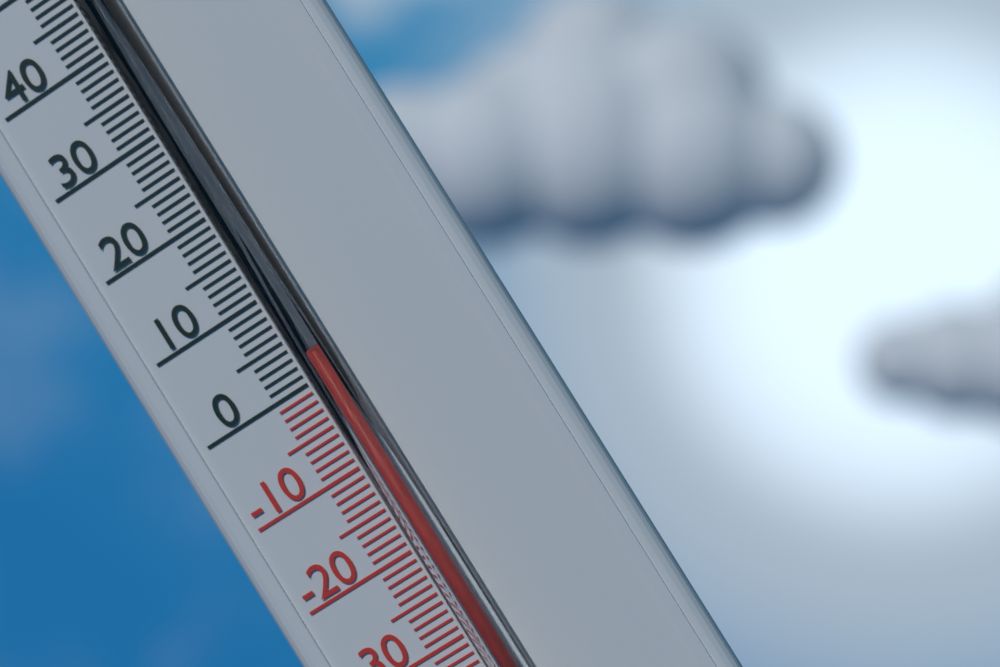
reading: 2 °C
